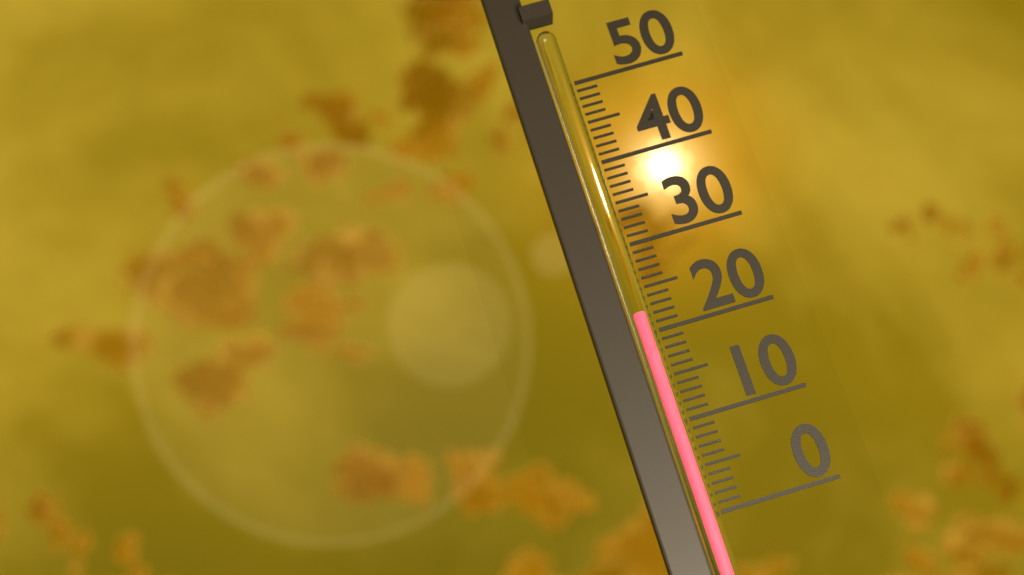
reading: 22 (no unit)
